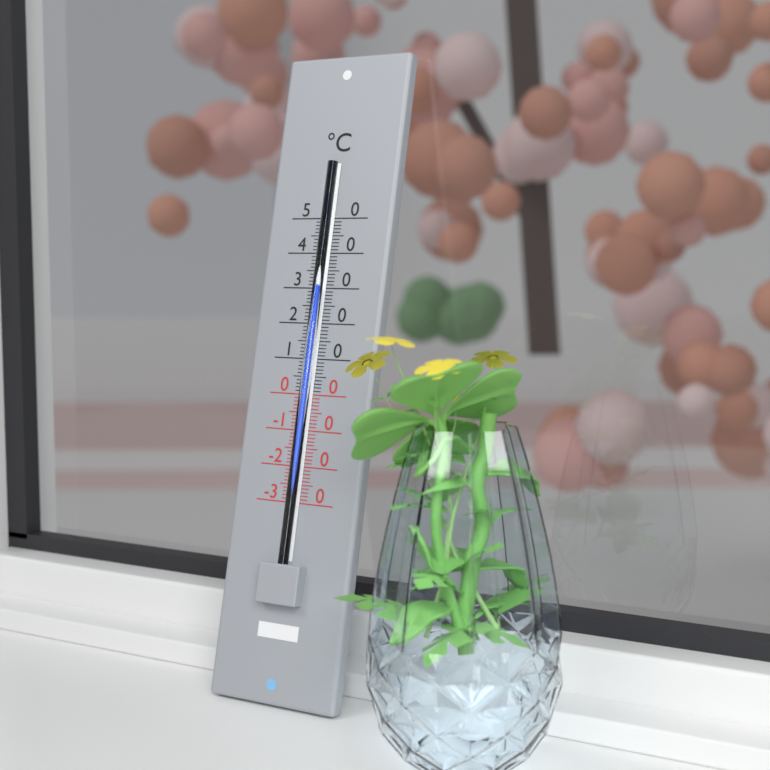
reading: 30 °C
